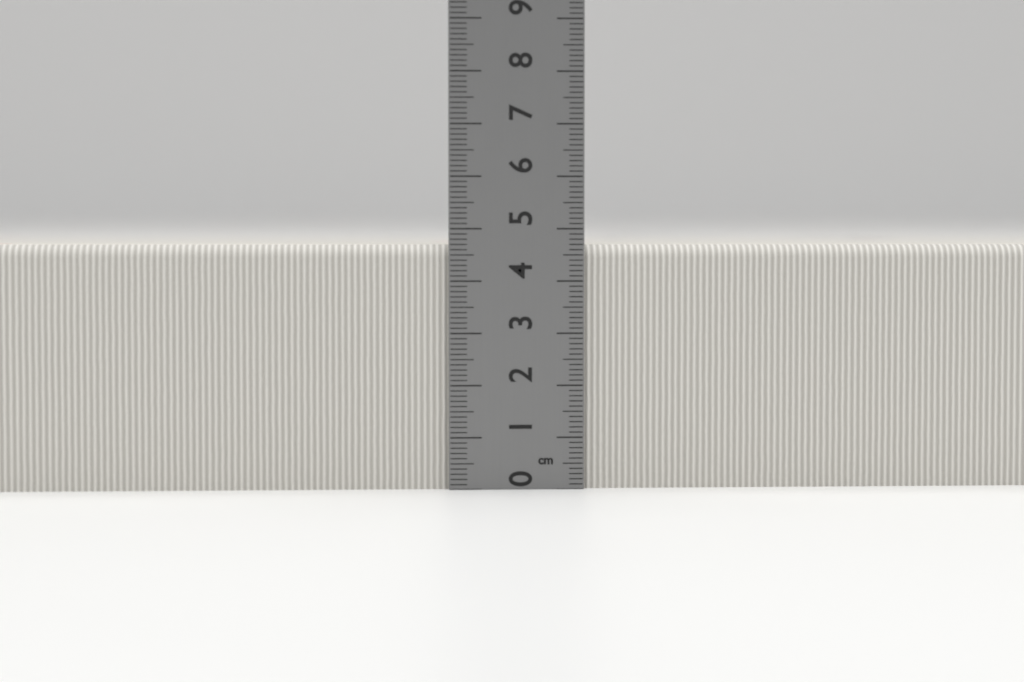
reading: 4.7 cm
